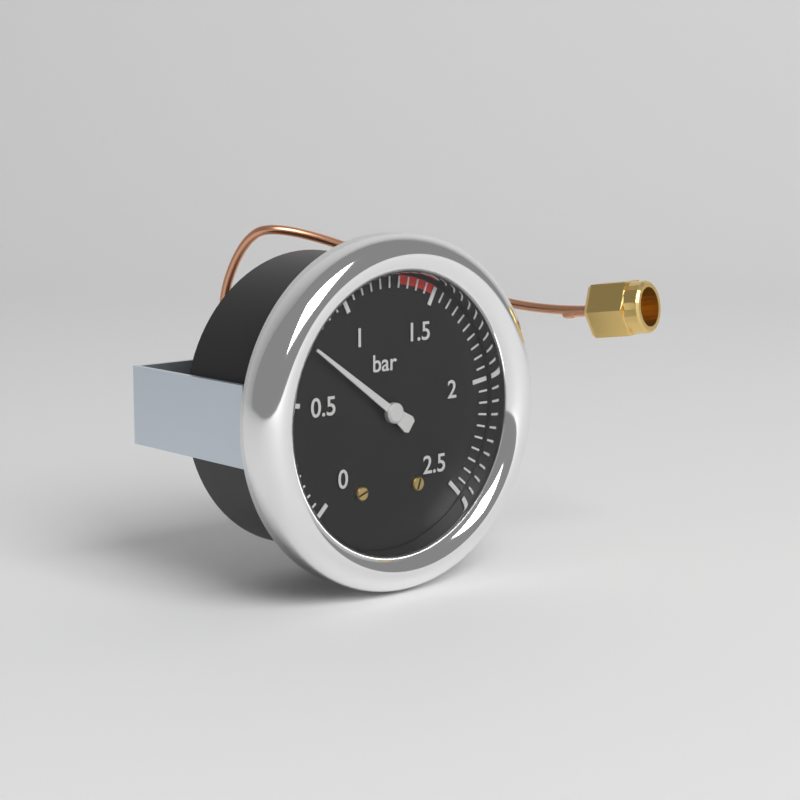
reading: 0.75 bar
